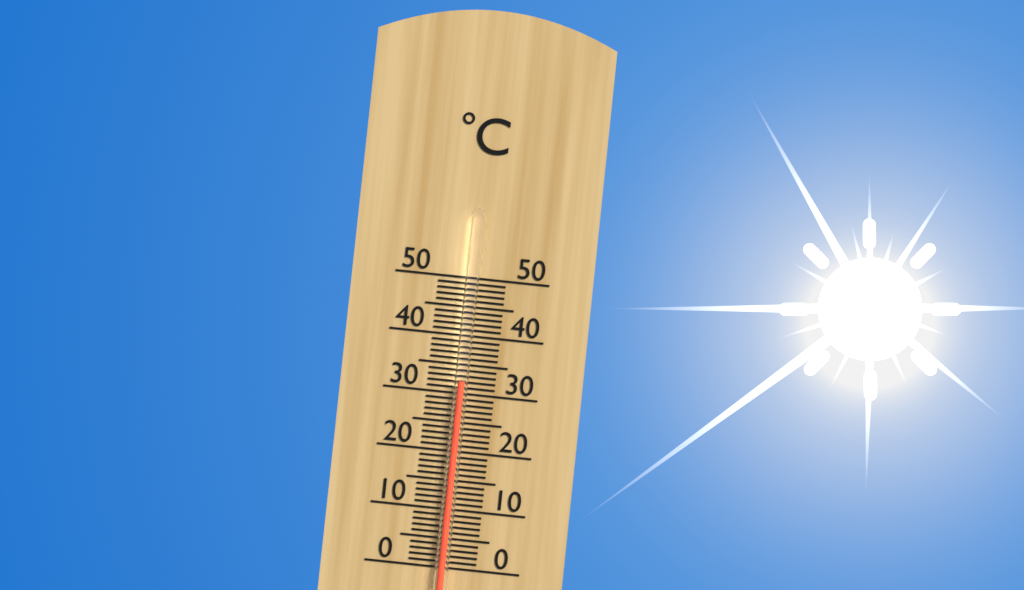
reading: 32 °C
